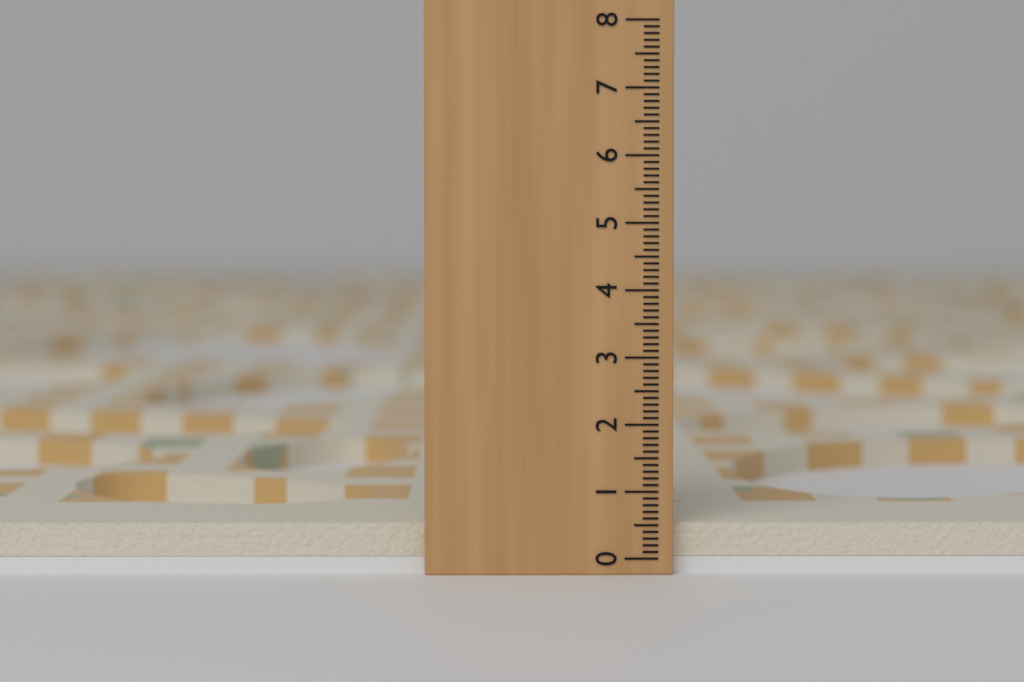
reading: 0.5 (no unit)
